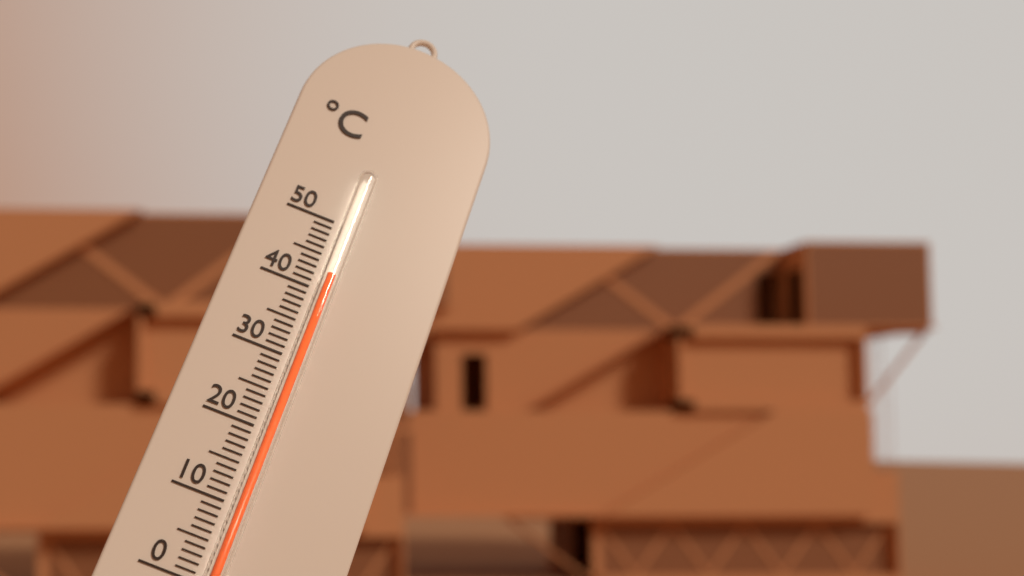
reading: 42 °C
